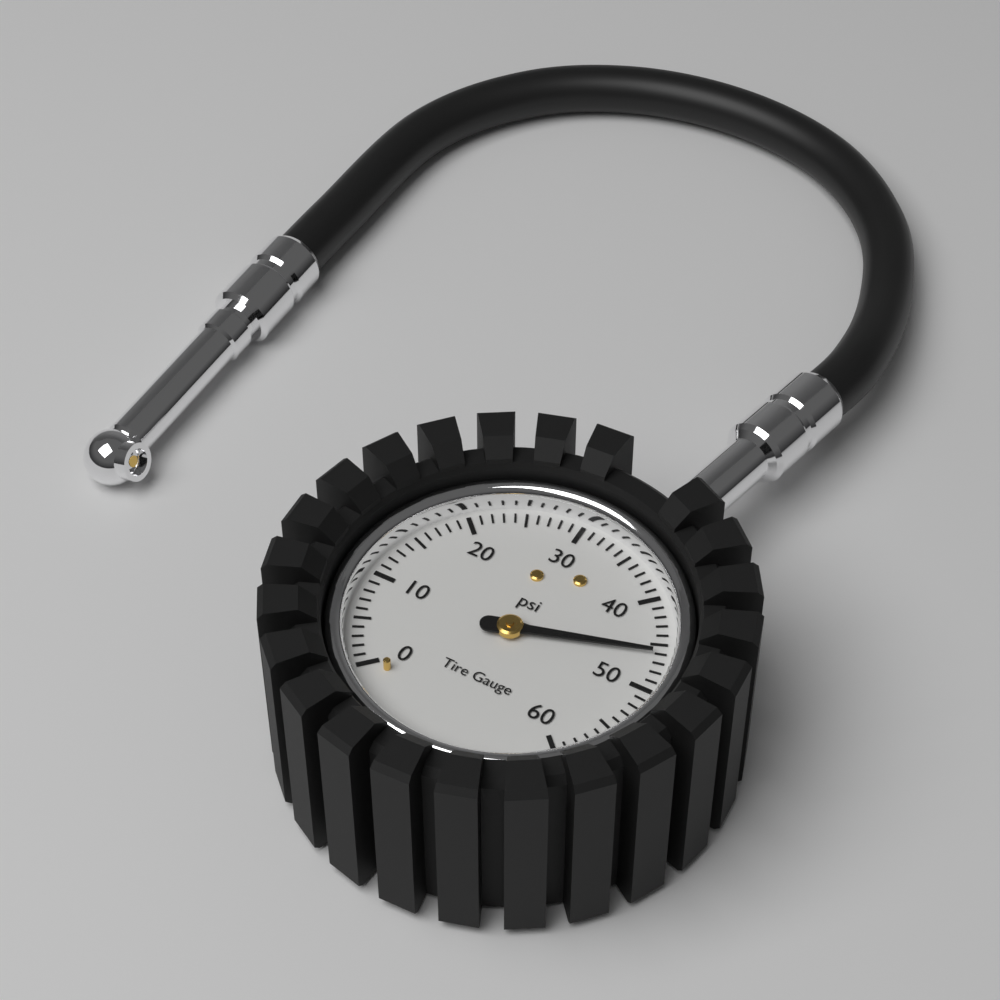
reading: 46 psi
